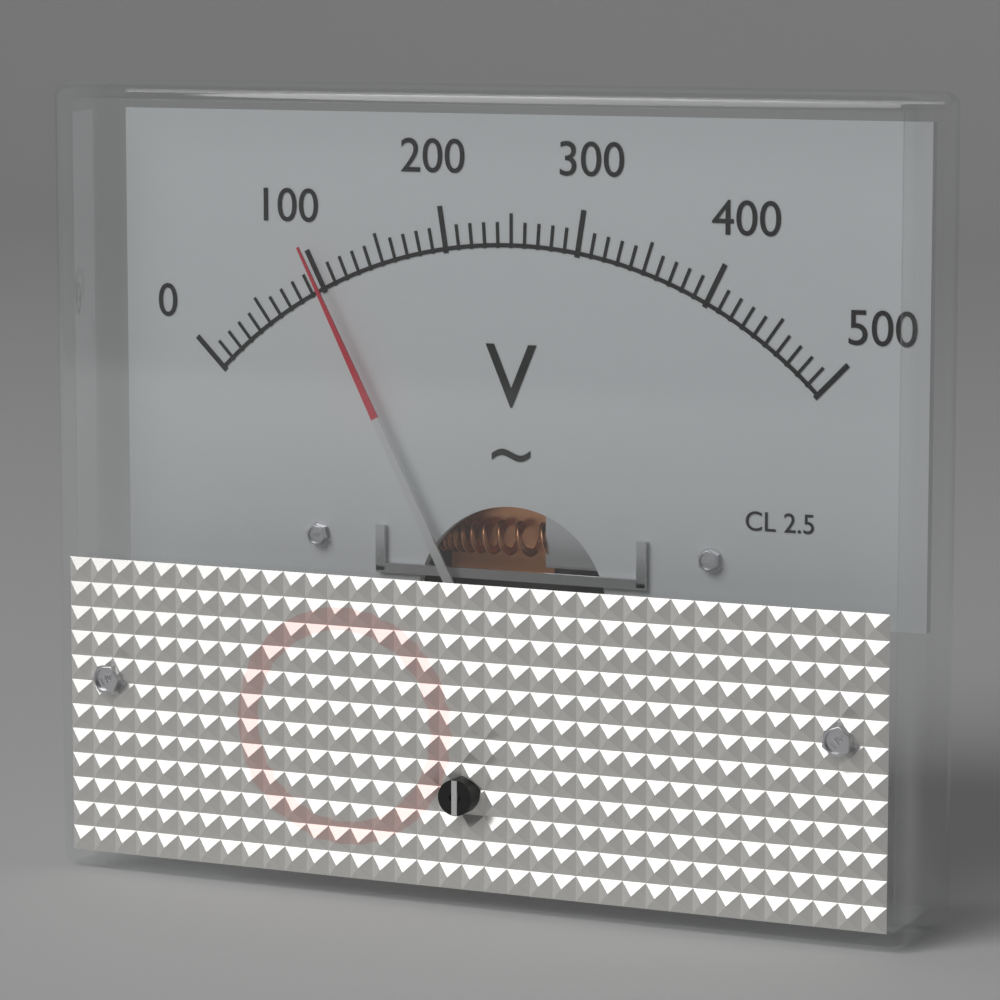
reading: 100 V
